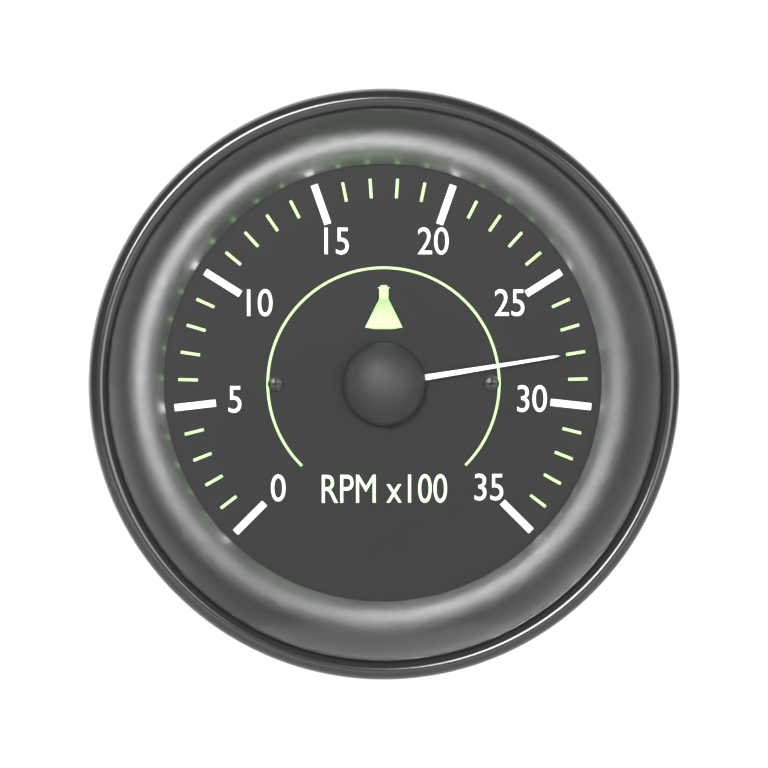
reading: 28 RPM x100
